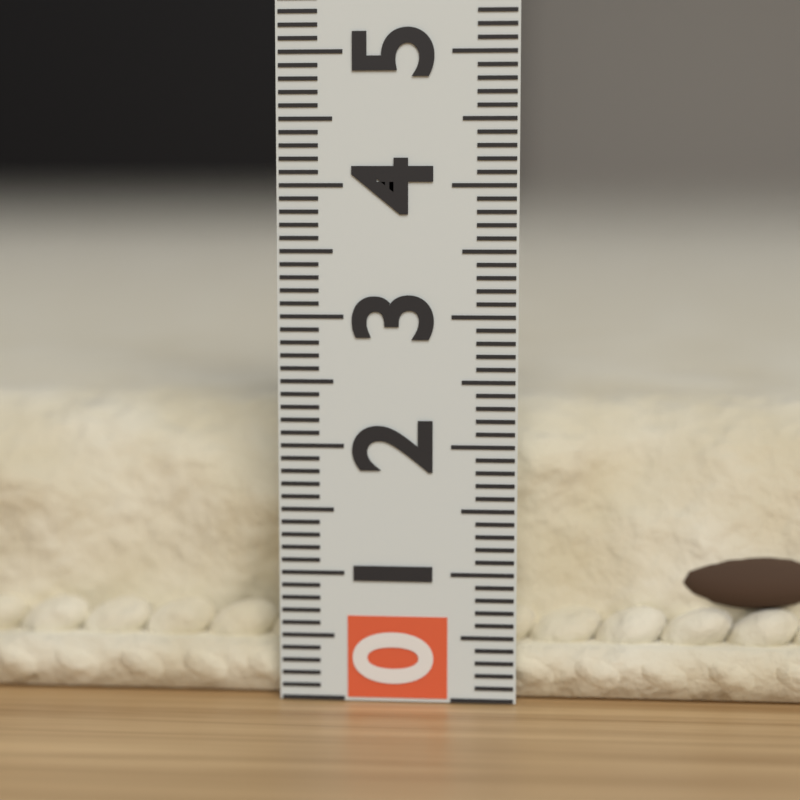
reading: 2.3 (no unit)
